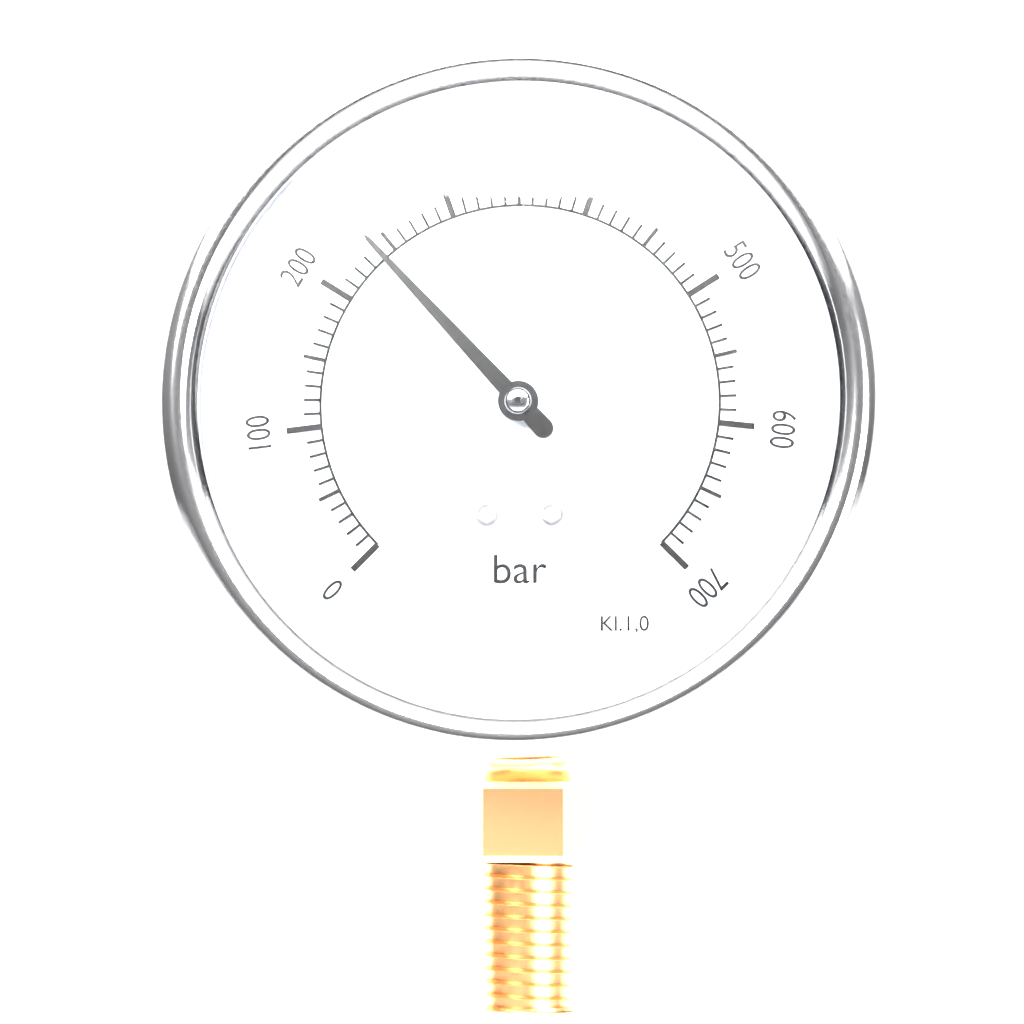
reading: 240 bar
